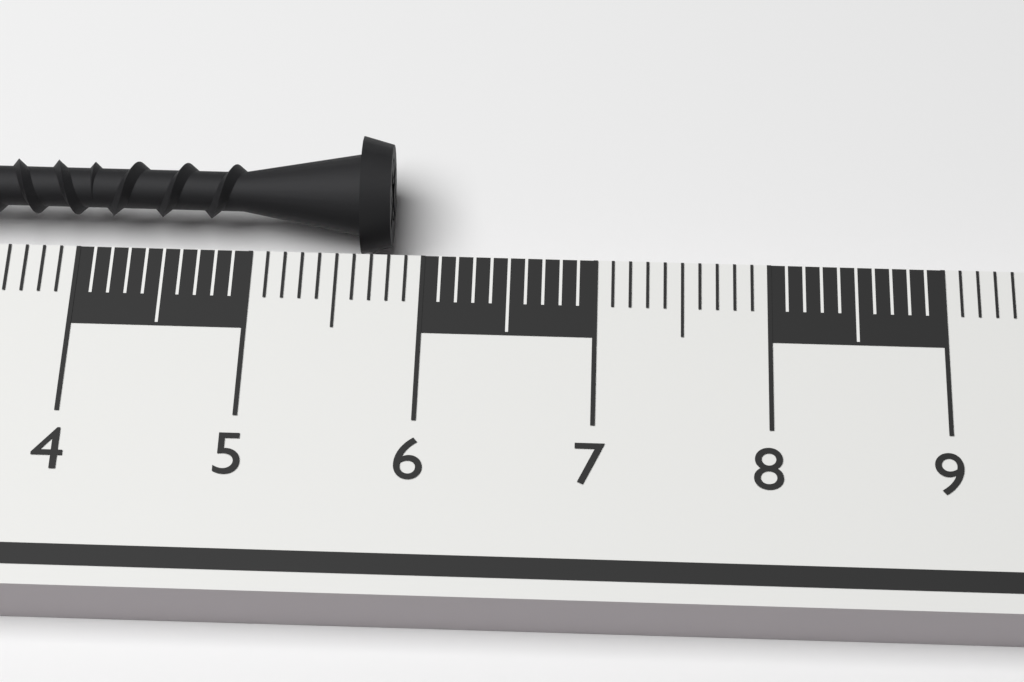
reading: 5.8 cm
